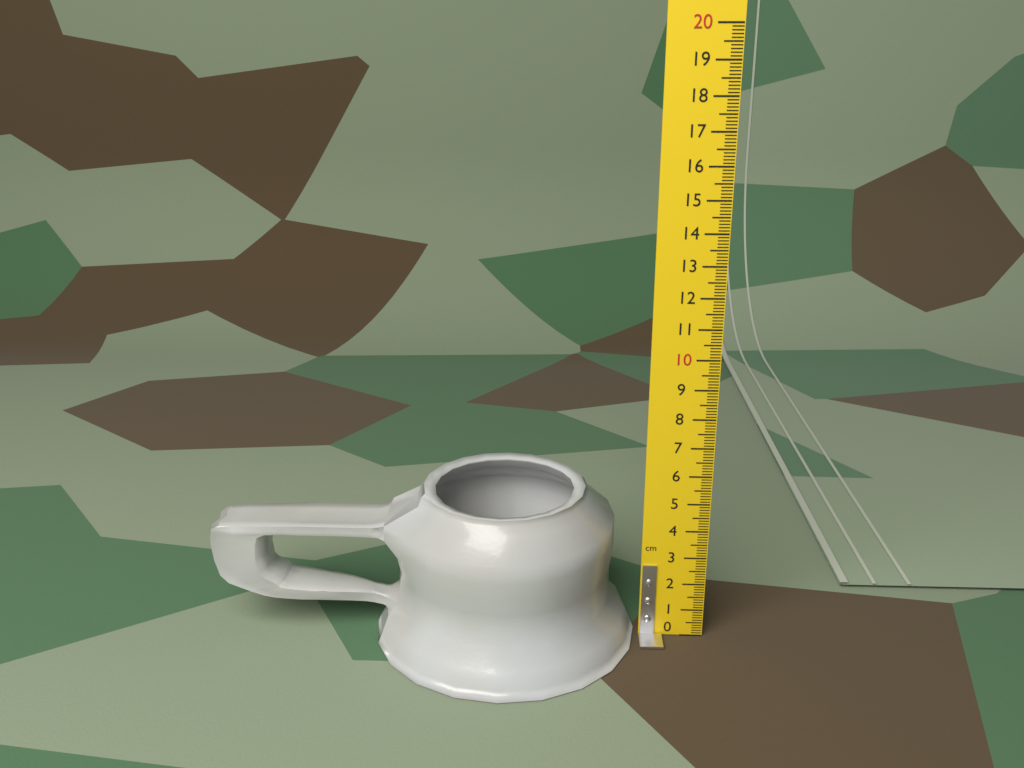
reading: 5.4 cm
